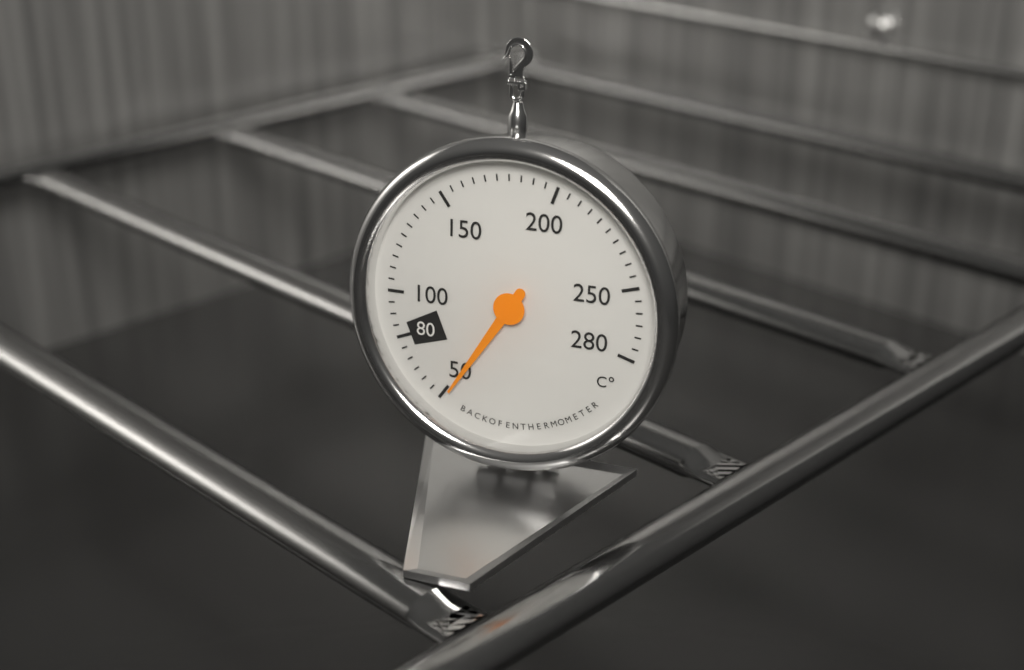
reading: 48 °C
